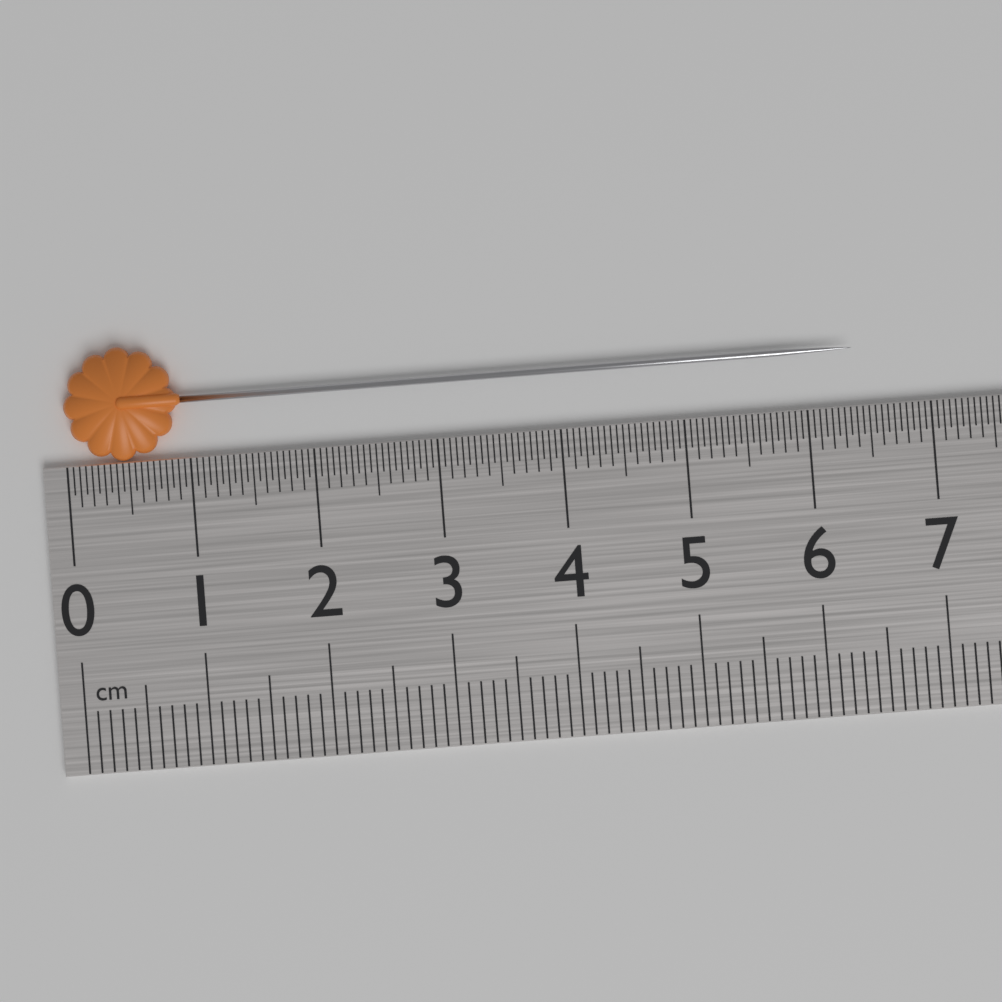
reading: 6.40 cm
